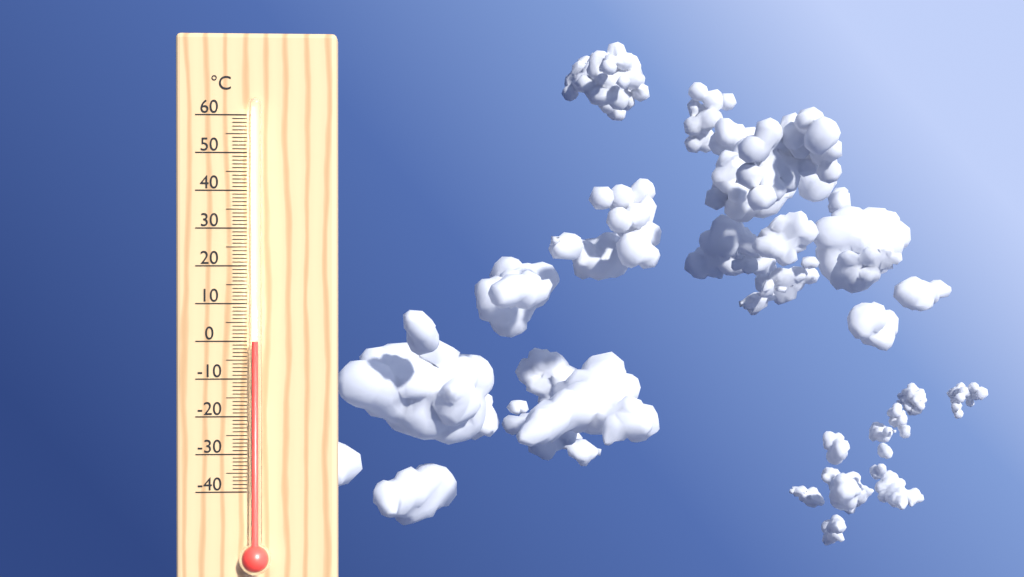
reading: 0 °C
